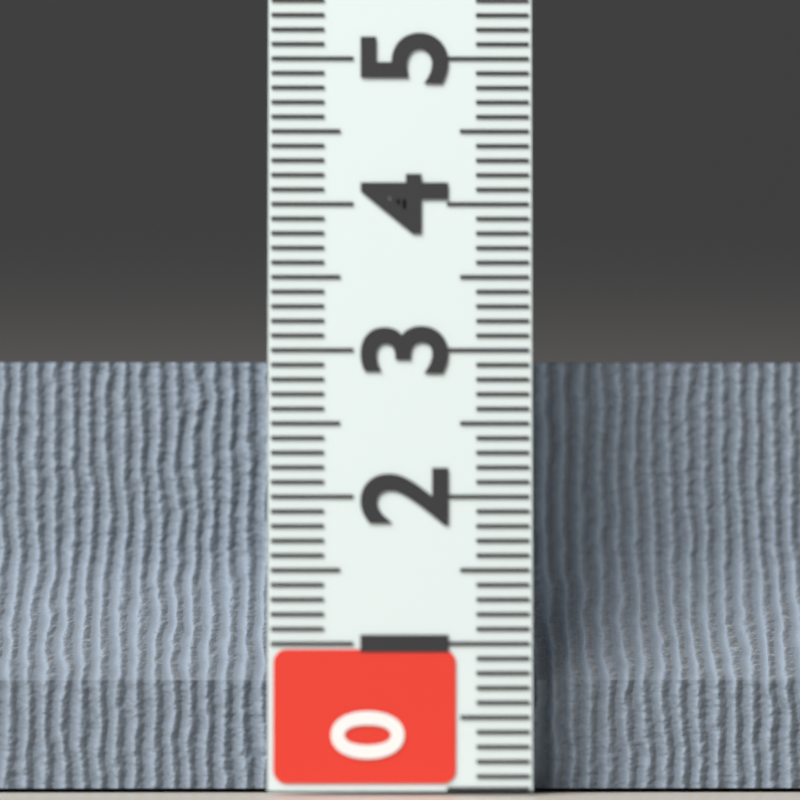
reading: 3.0 (no unit)
